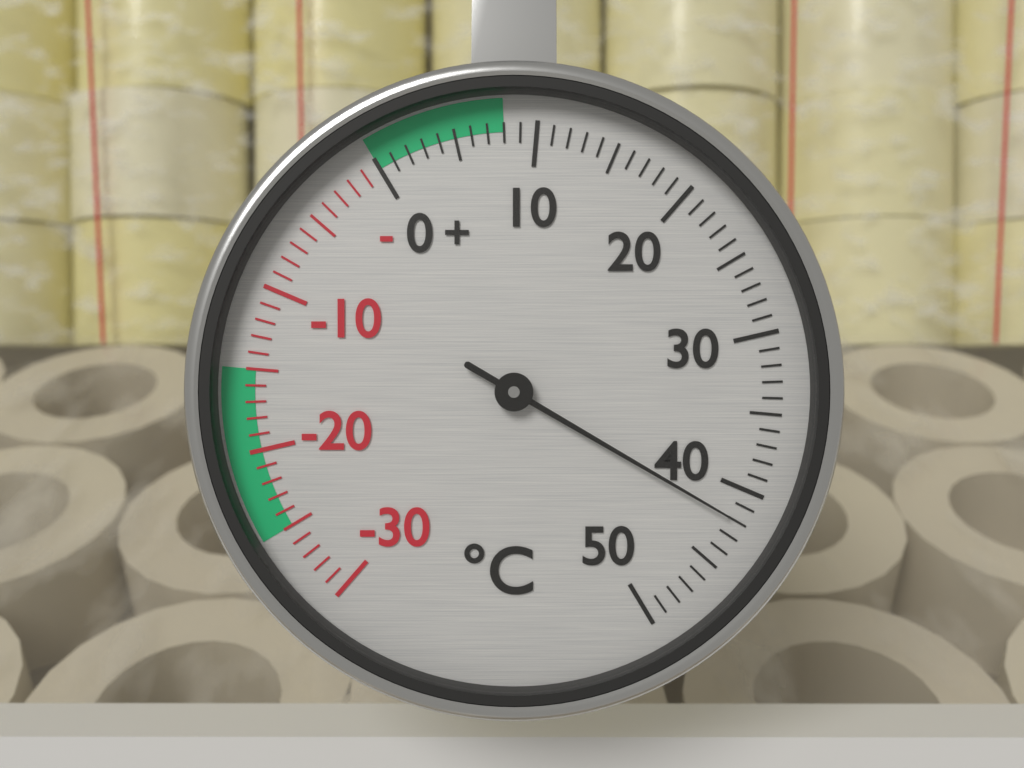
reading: 42 °C
